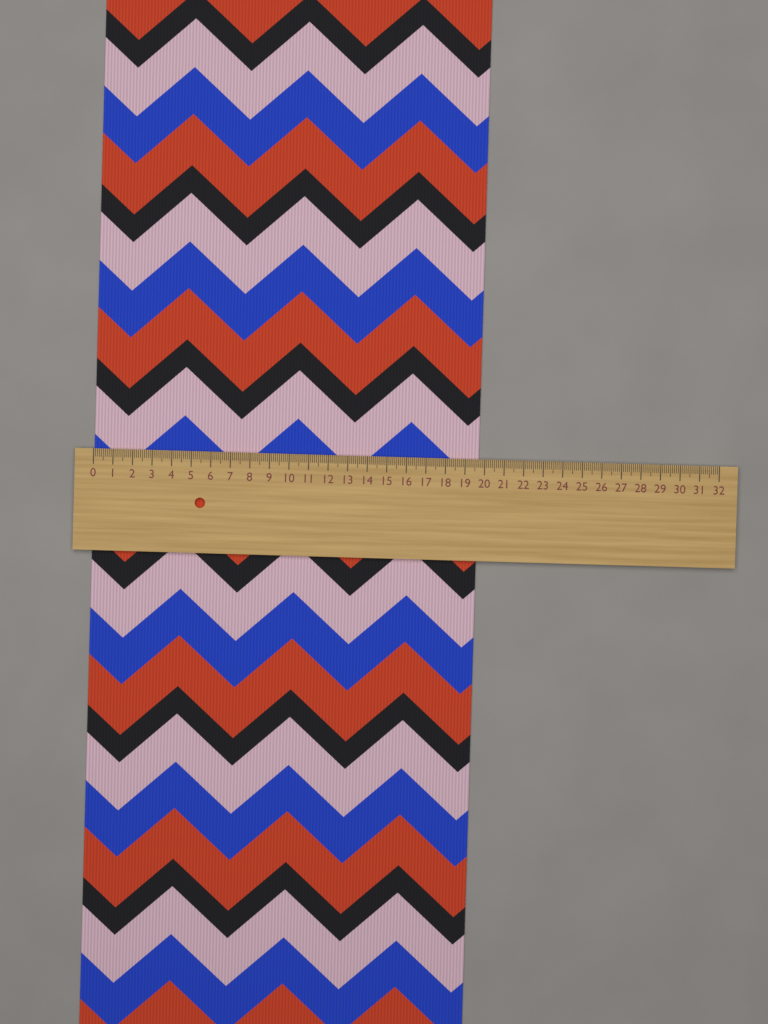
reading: 19.7 (no unit)
